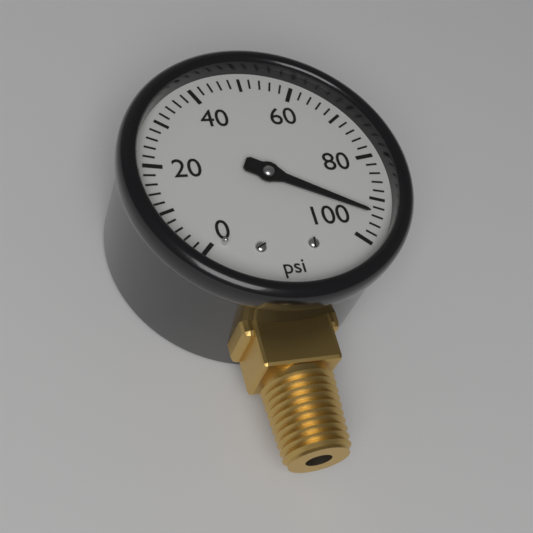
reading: 94 psi
